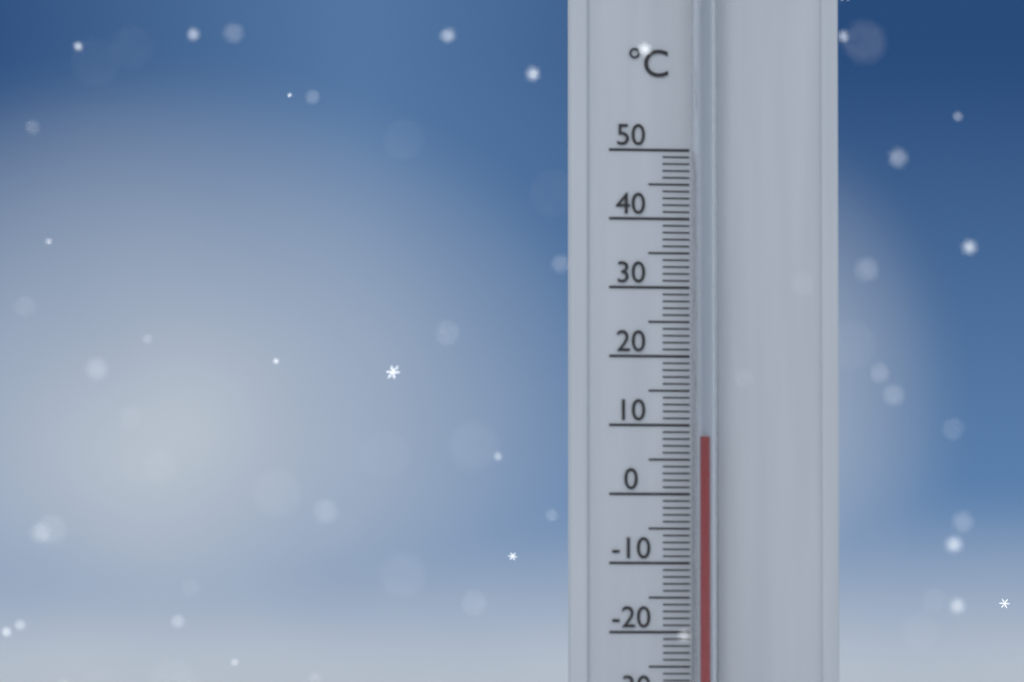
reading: 8 °C
